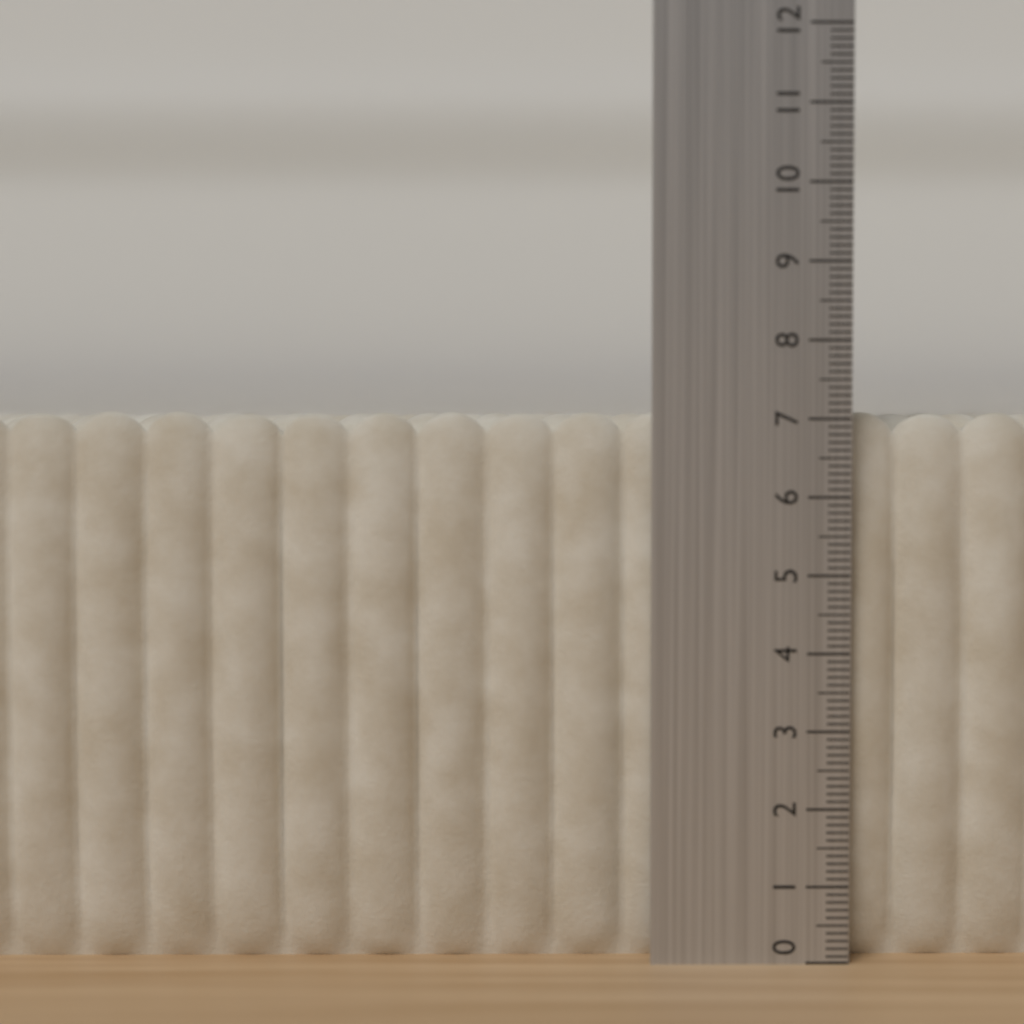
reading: 7.1 (no unit)
